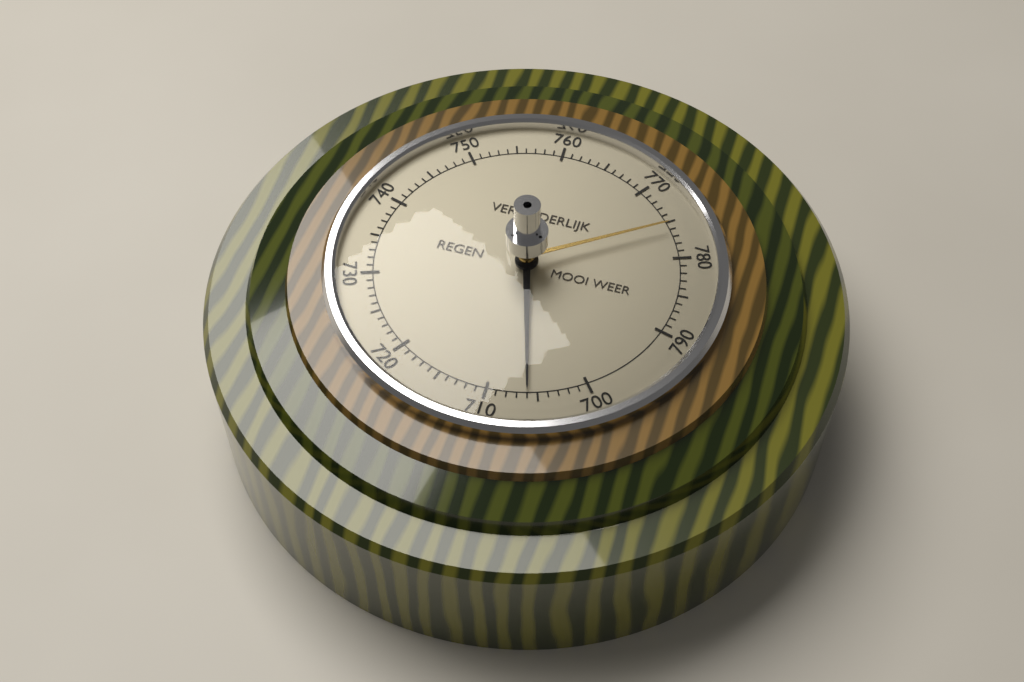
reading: 706 (no unit)
